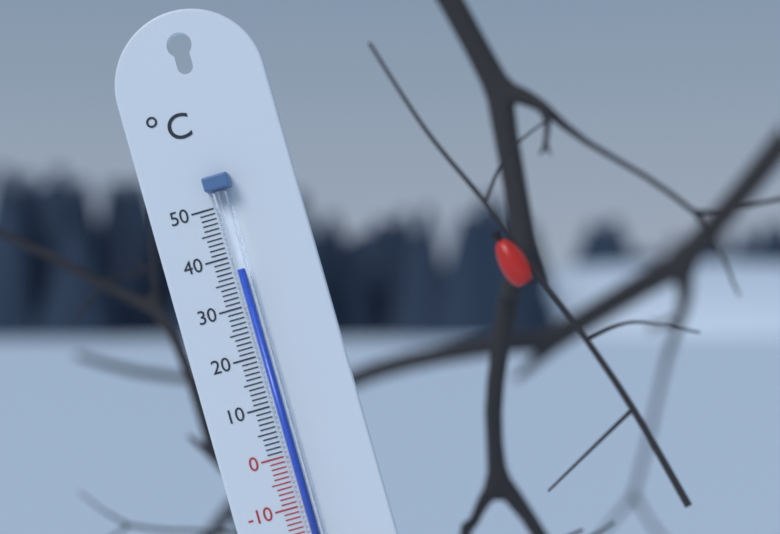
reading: 37 °C
